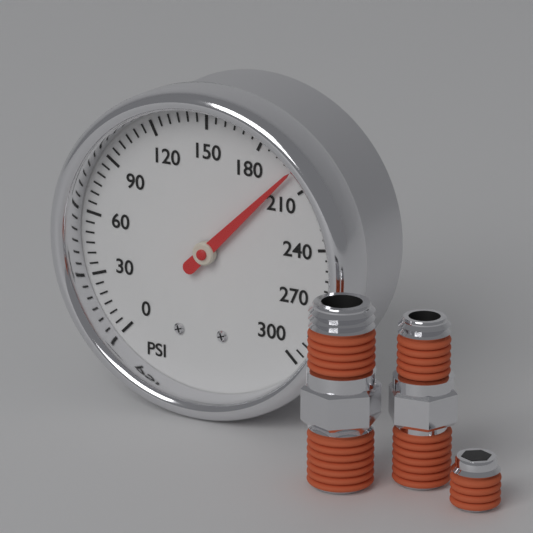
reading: 200 psi
